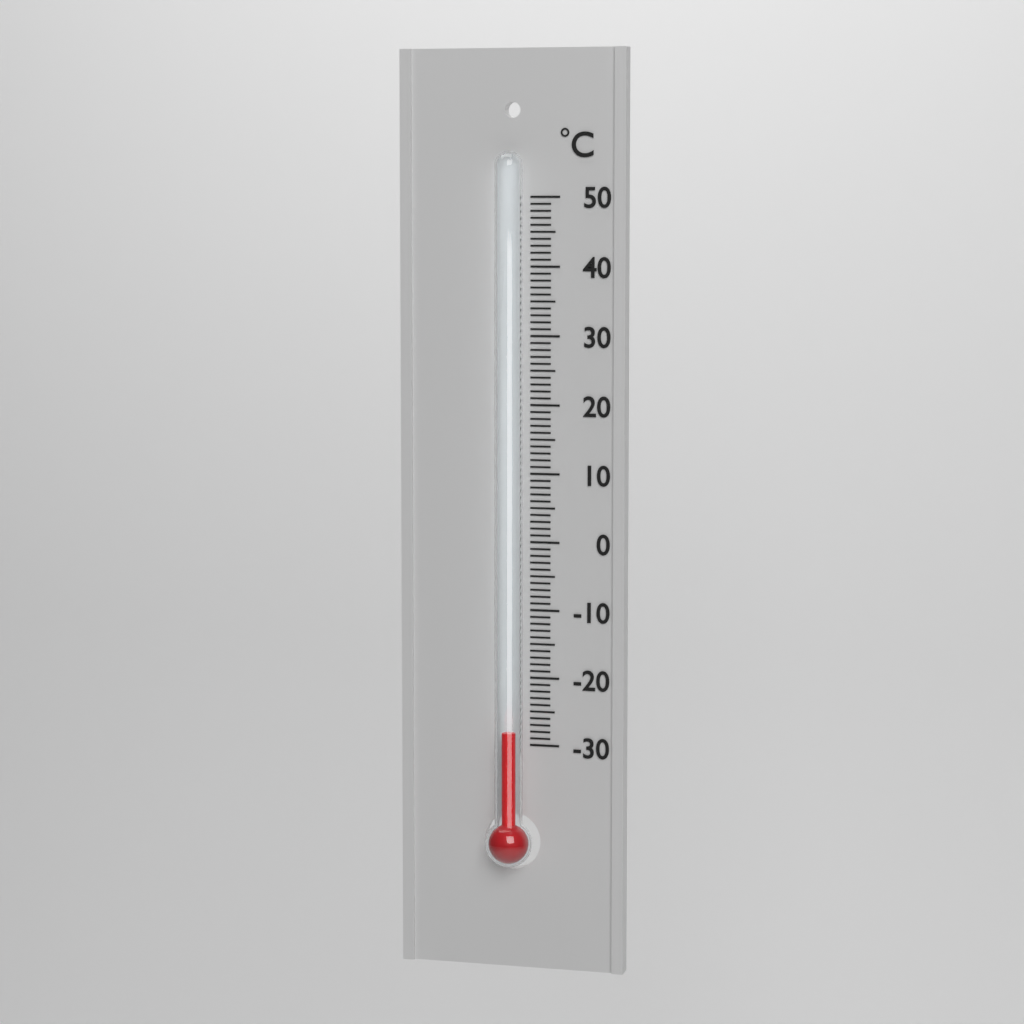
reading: -28 °C
